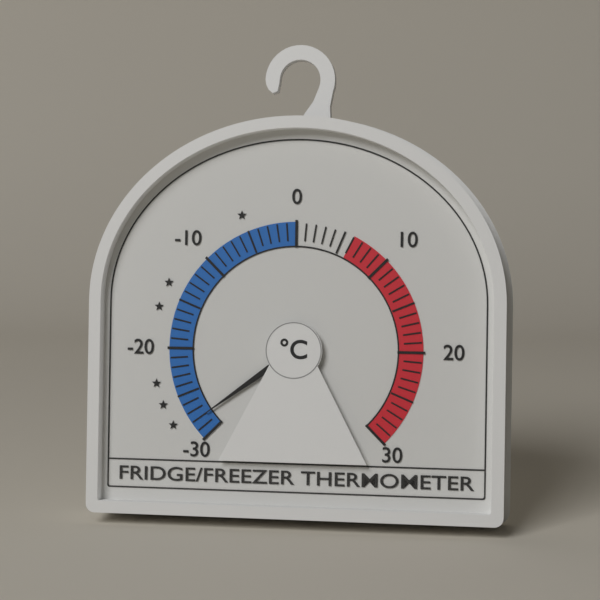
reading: -28 °C
